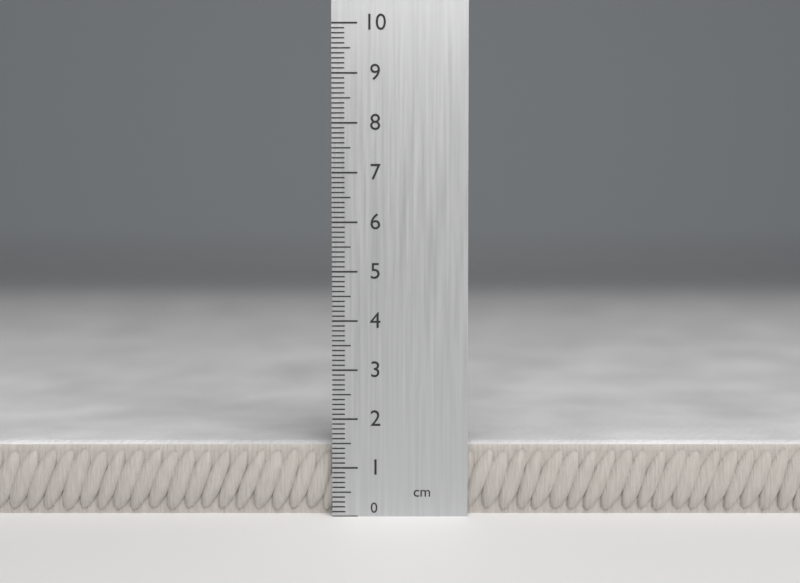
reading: 1.5 cm
